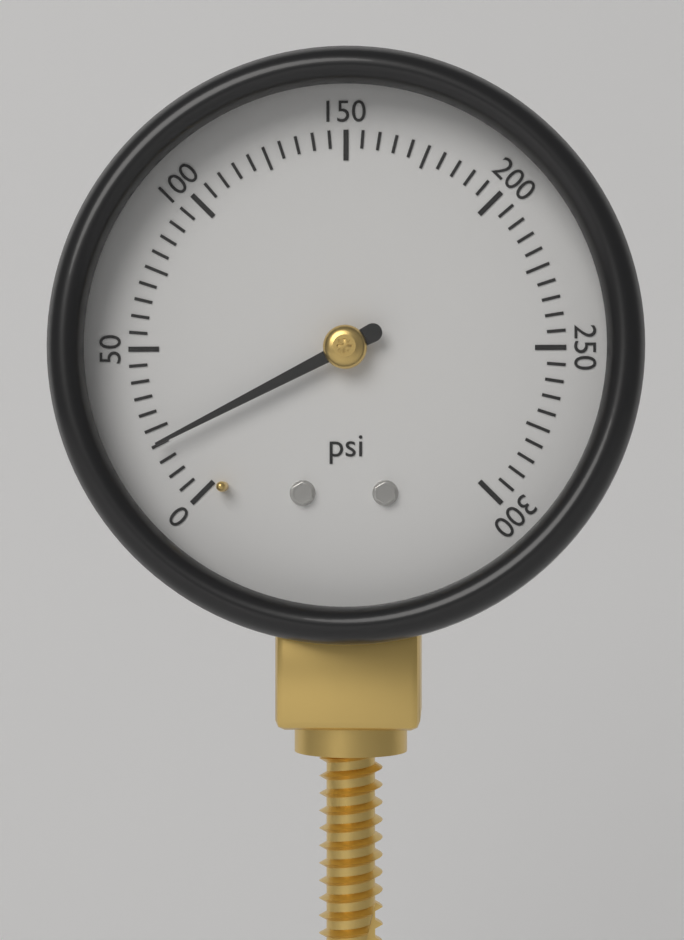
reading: 20 psi
